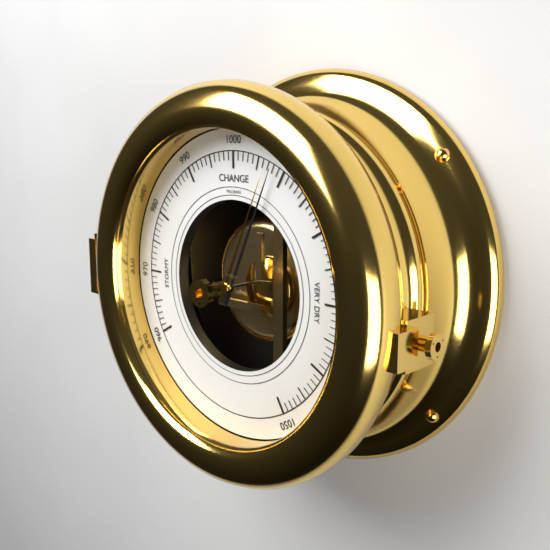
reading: 1008 mbar
